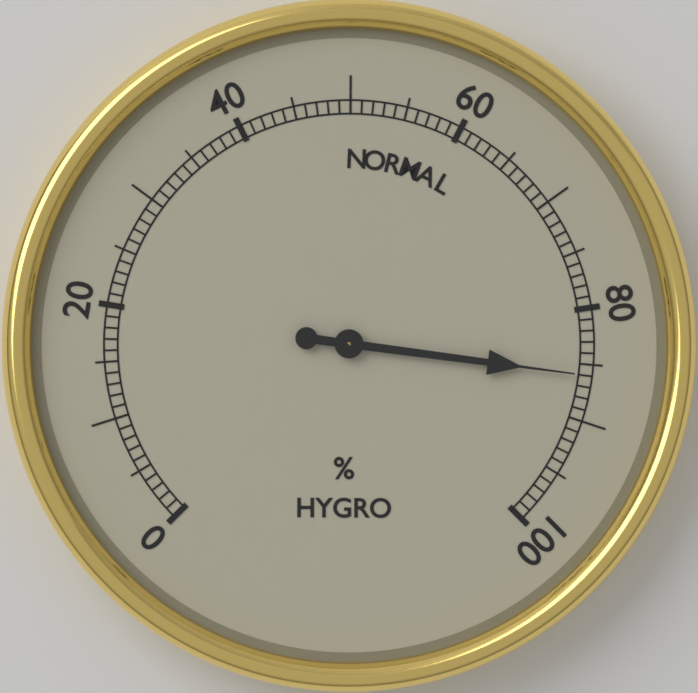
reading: 86 %
